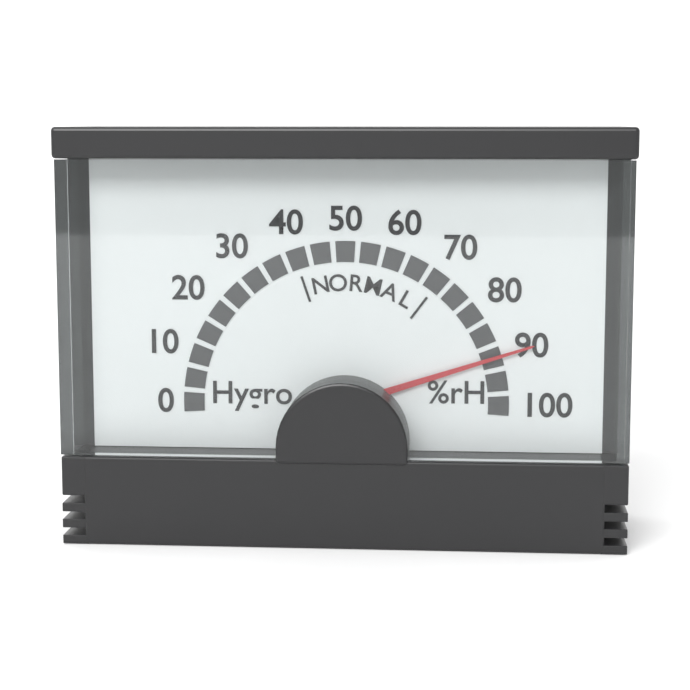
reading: 90 %rH
